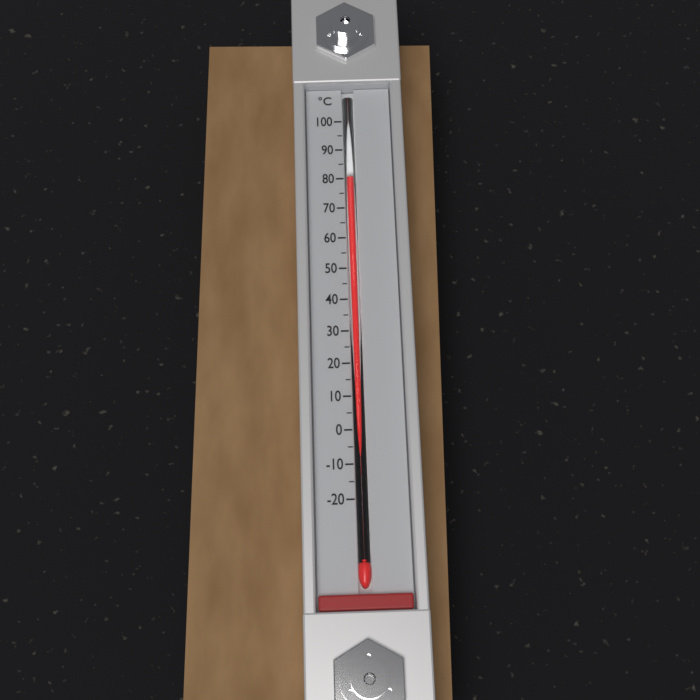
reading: 80 °C
